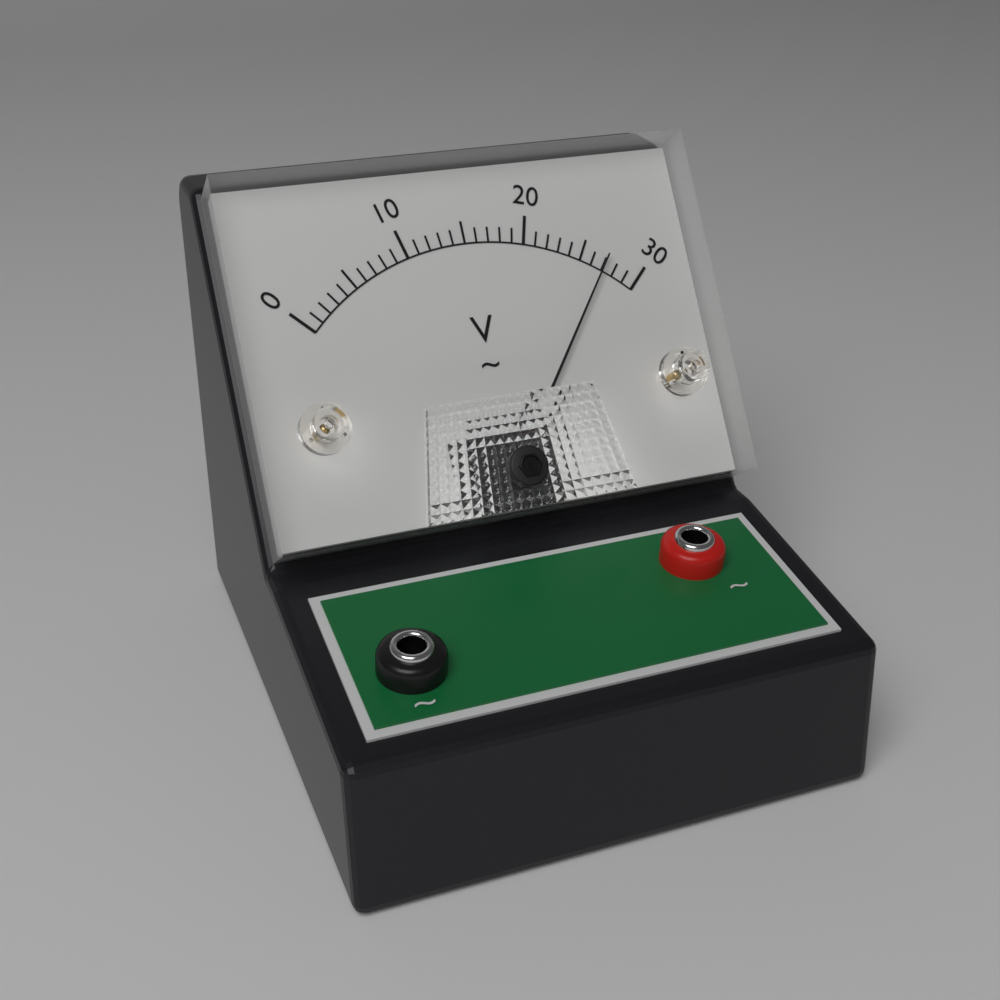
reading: 27 V
